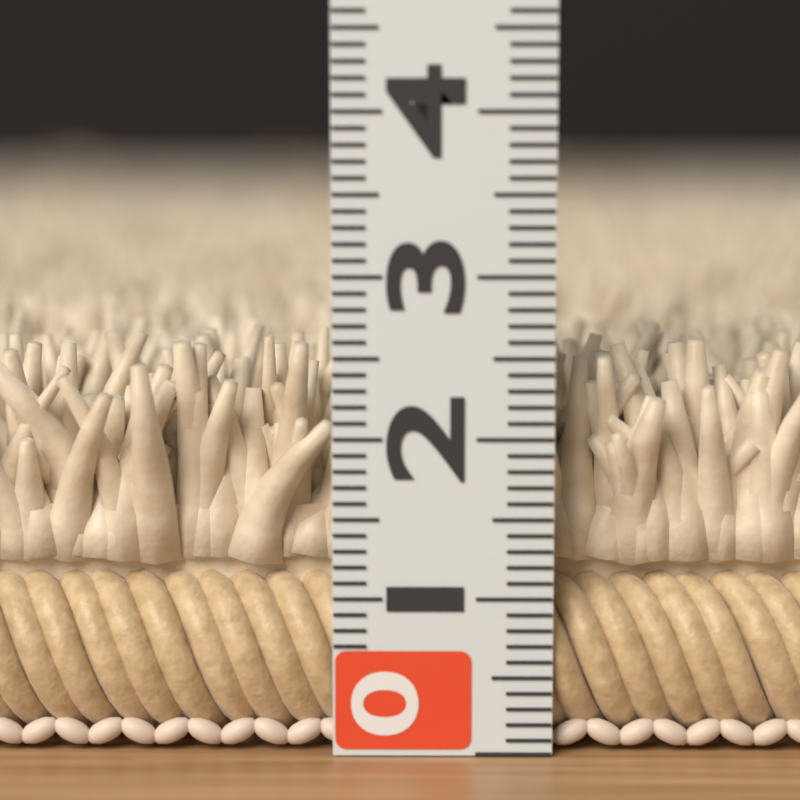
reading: 2.6 (no unit)
